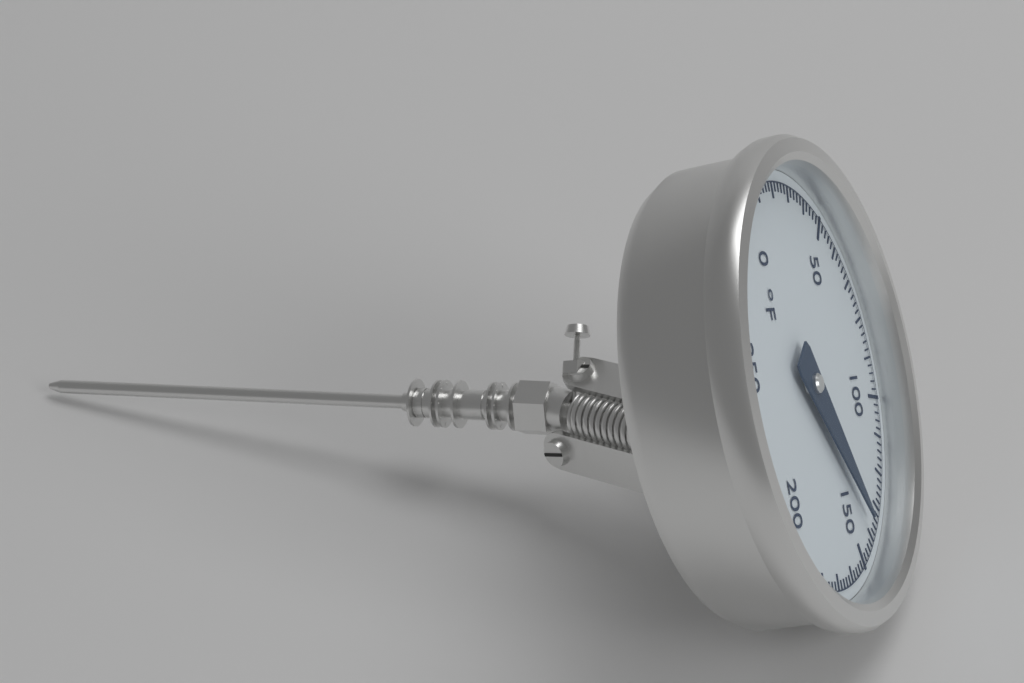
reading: 138 °F
